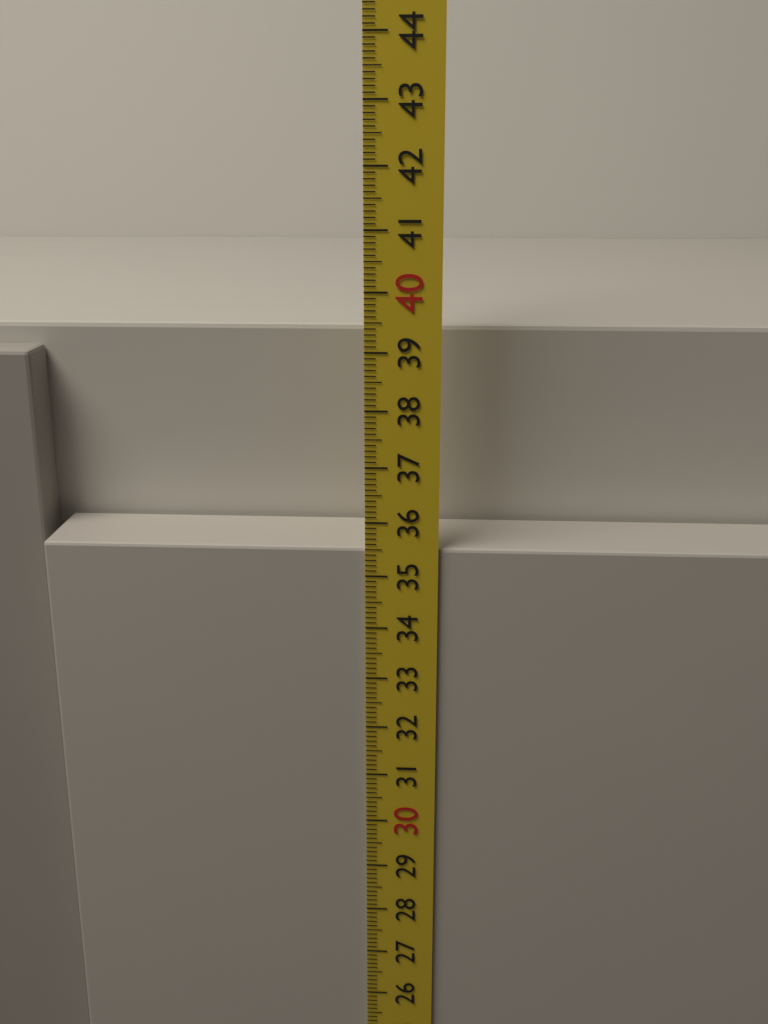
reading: 35.5 cm
